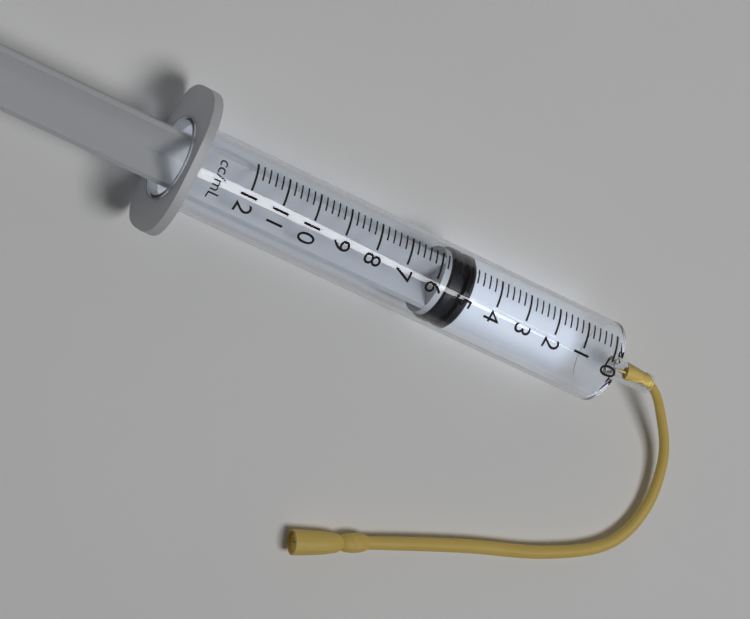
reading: 4.8 ml
